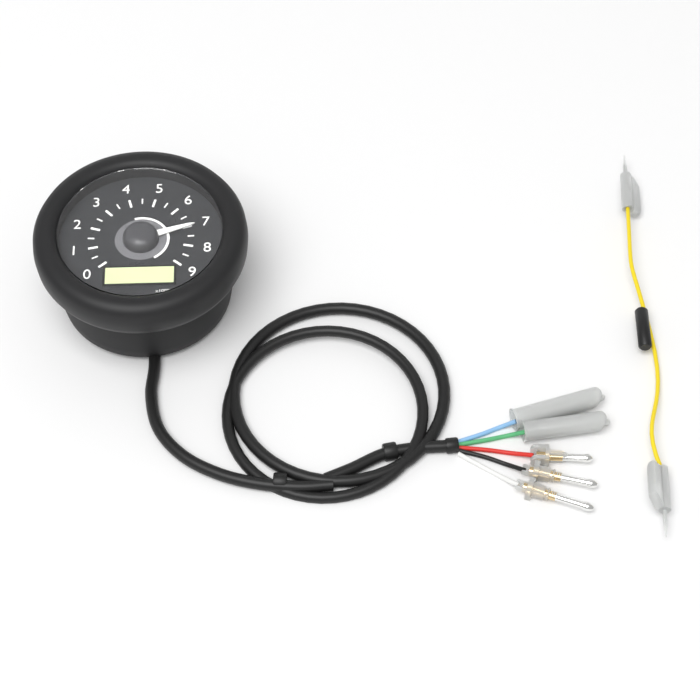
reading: 7.0 x1000r/min
